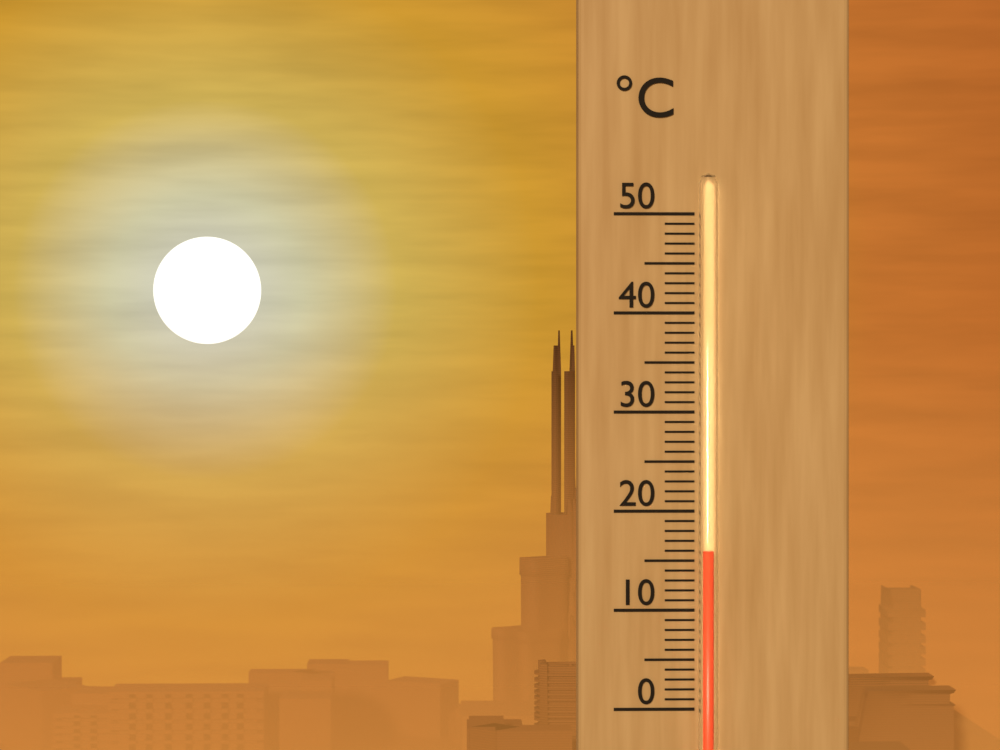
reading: 16 °C
